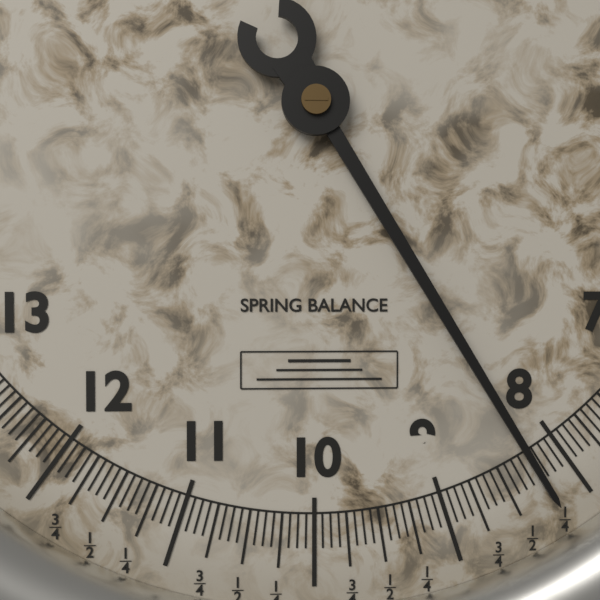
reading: 8.2500 (no unit)
